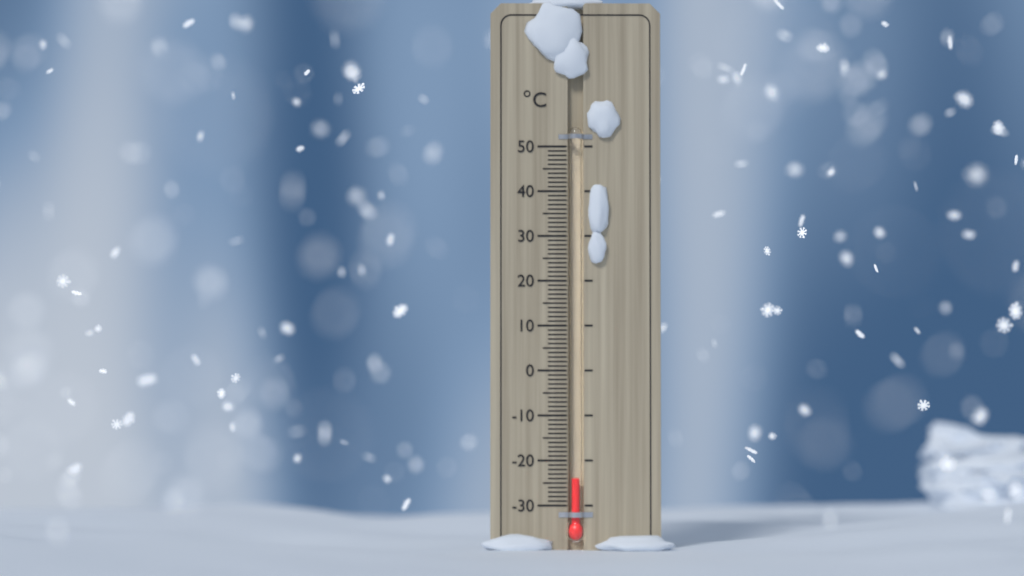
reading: -24 °C
